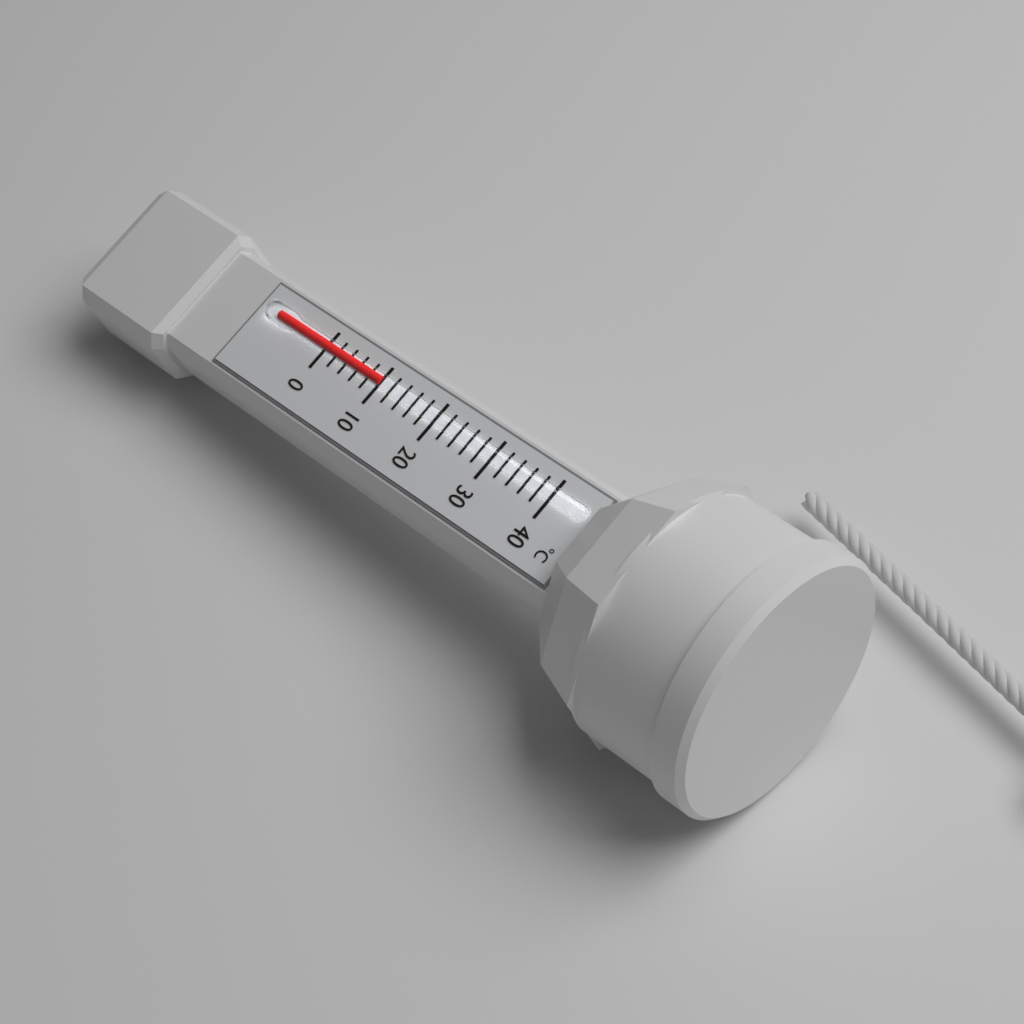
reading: 10 °C
